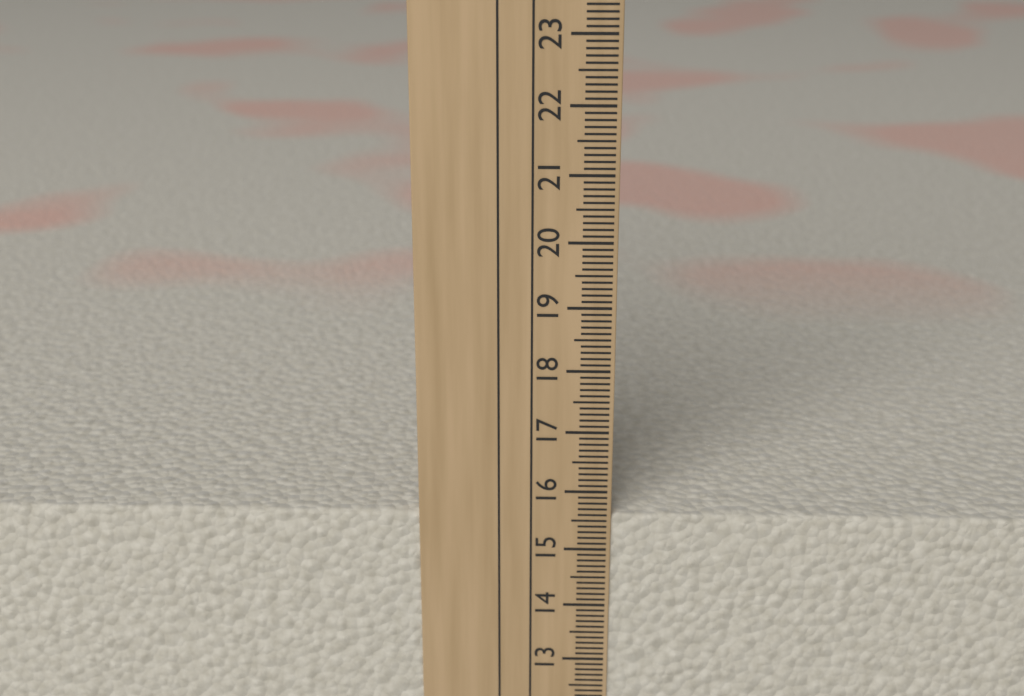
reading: 15.6 cm
